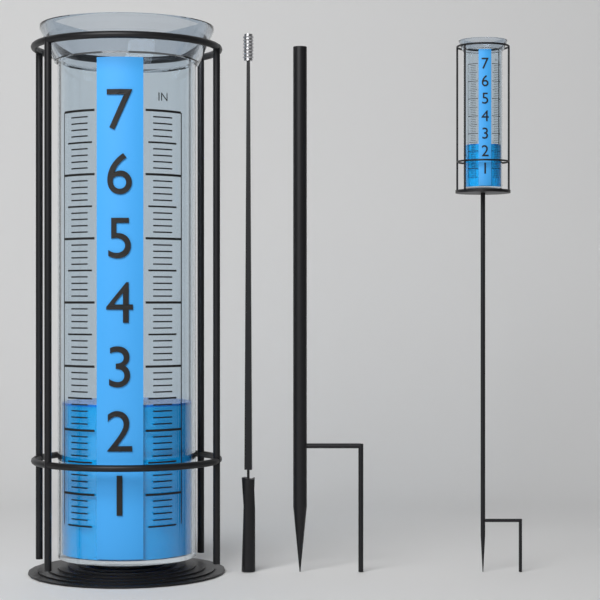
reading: 2.4 in
